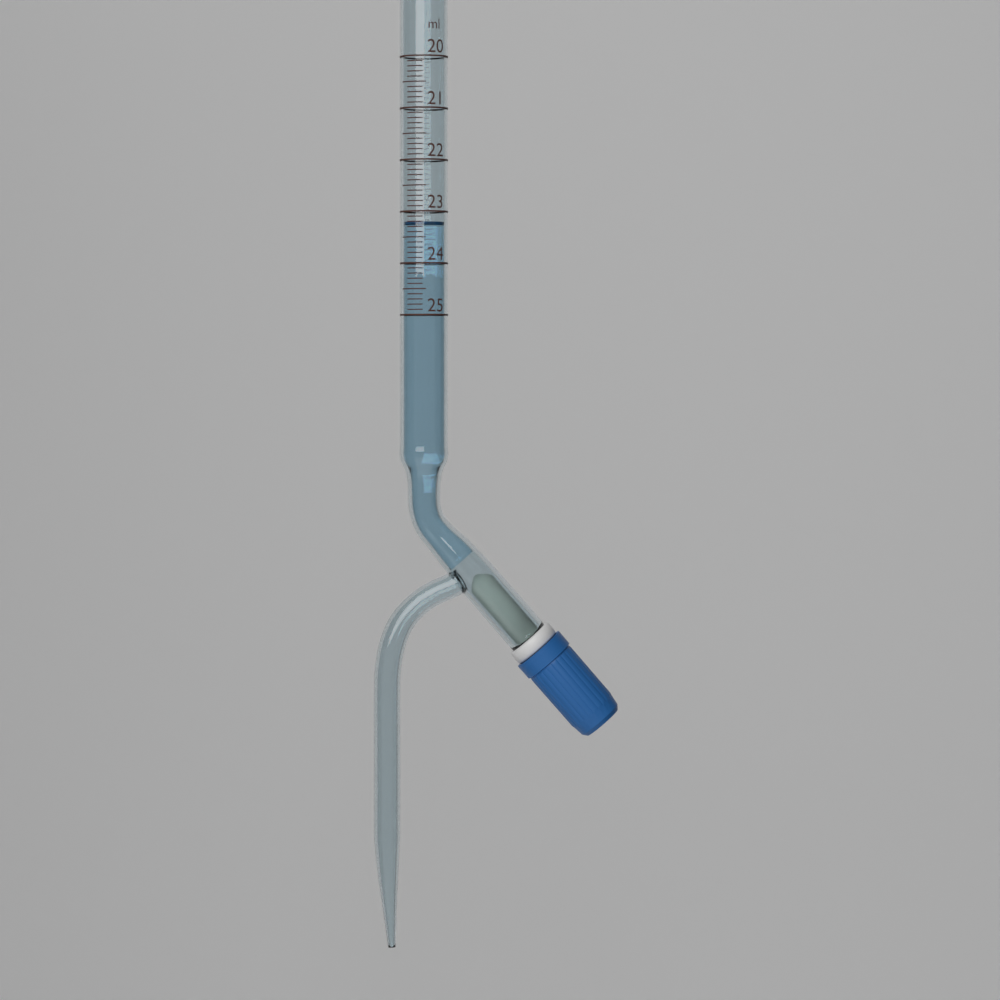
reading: 23.2 ml
